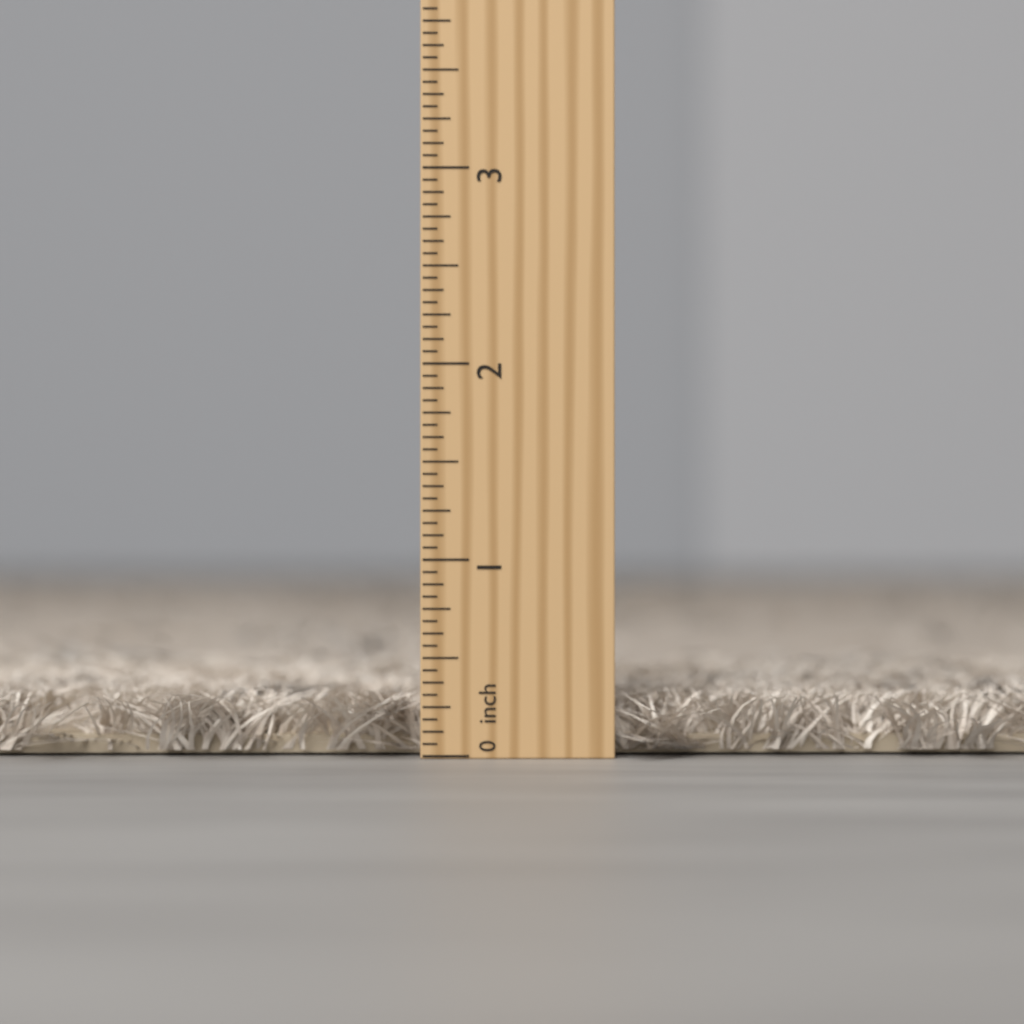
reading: 0.3125 inch
